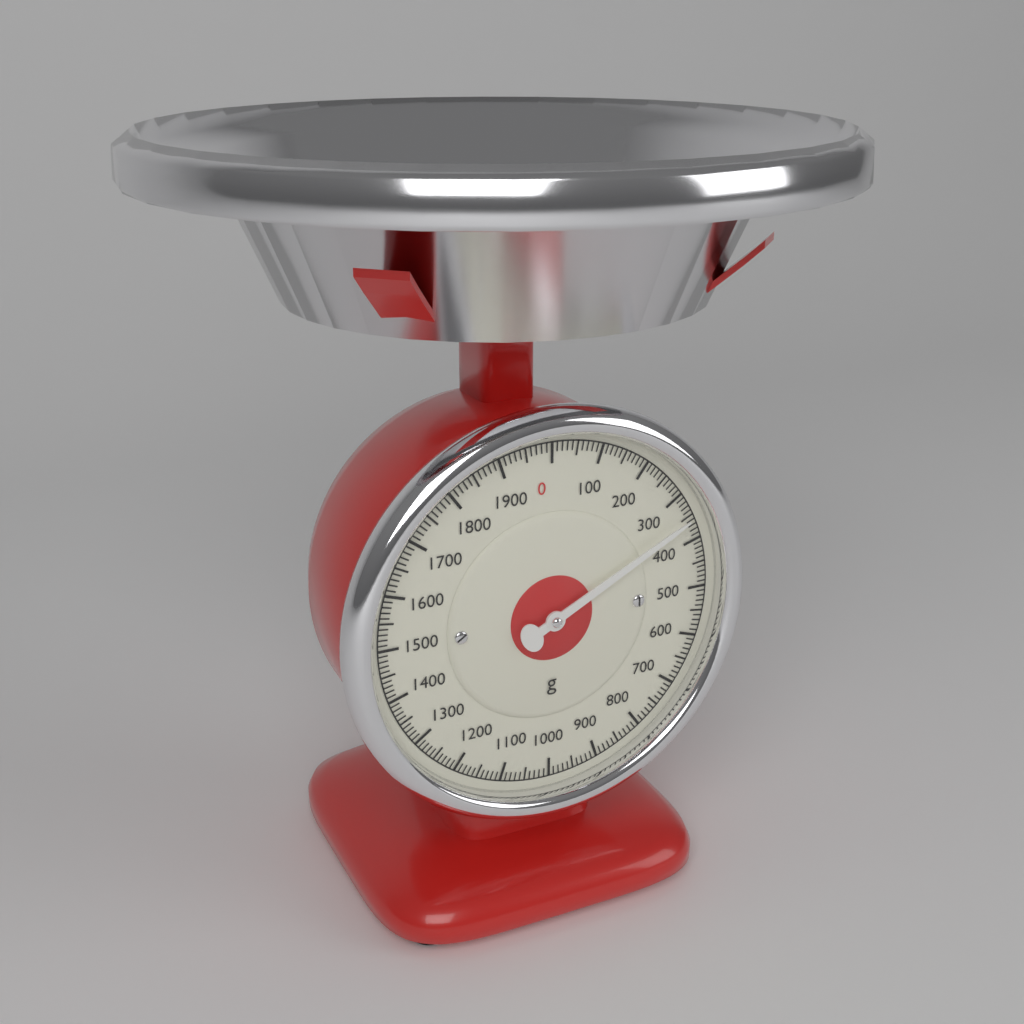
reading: 350 g
